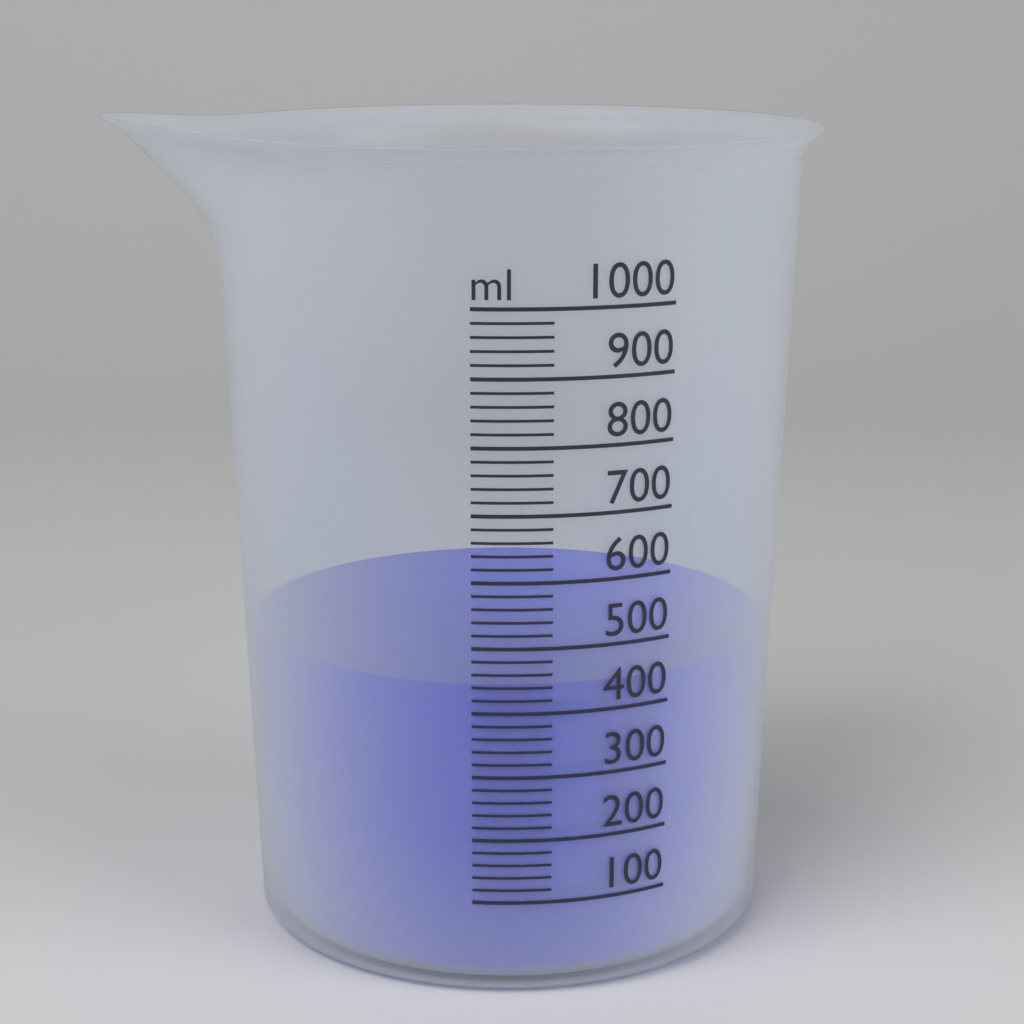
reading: 440 ml
